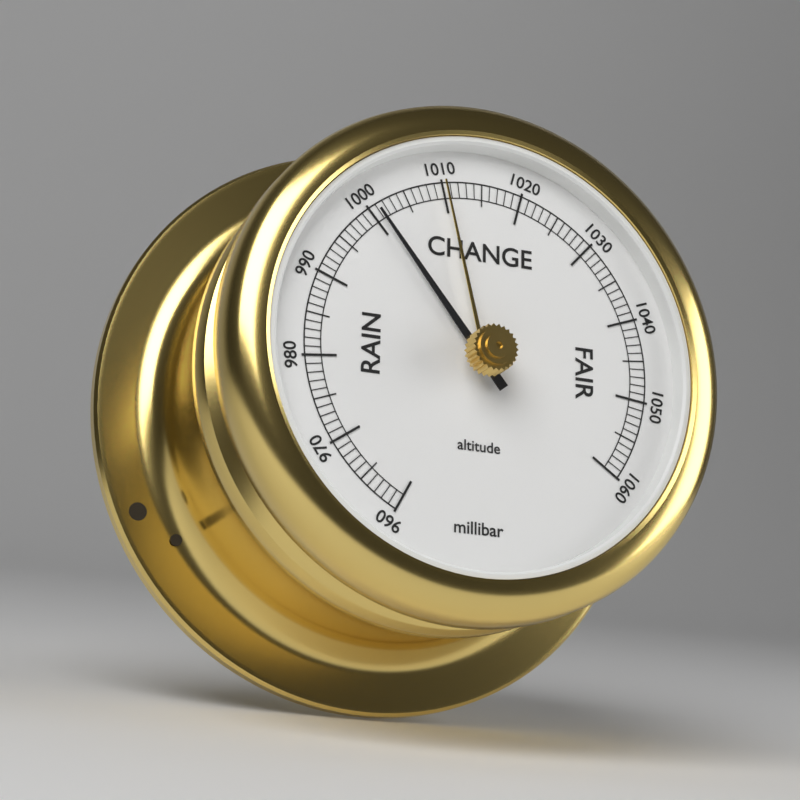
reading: 1001 millibar
